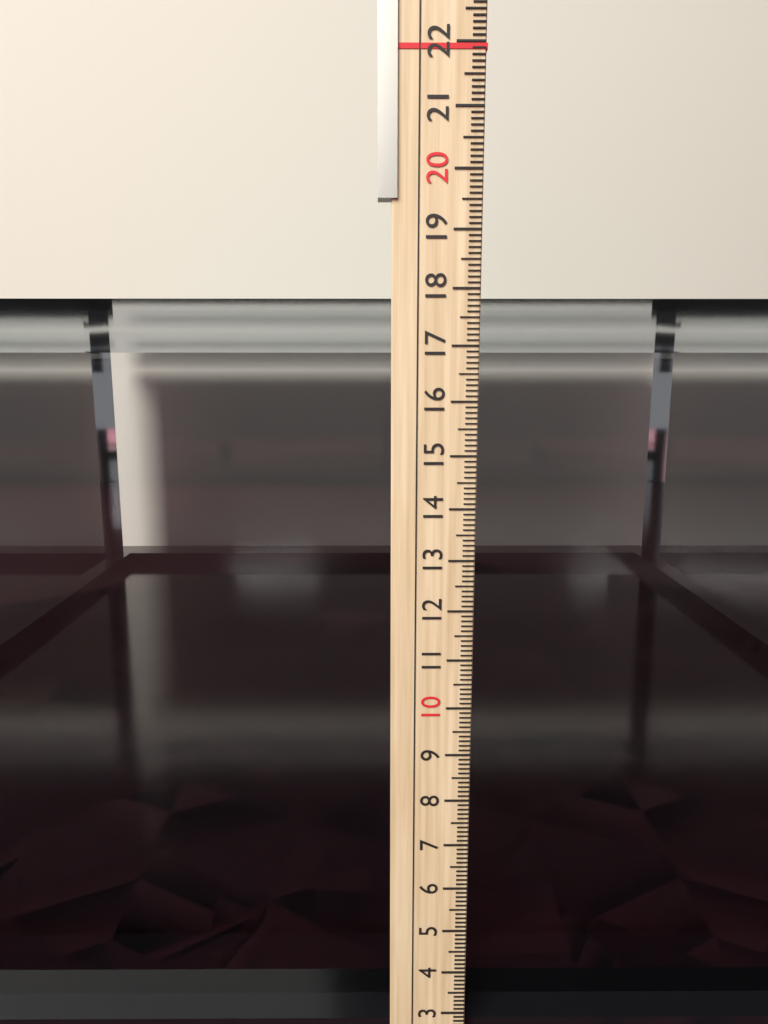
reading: 17.9 cm
